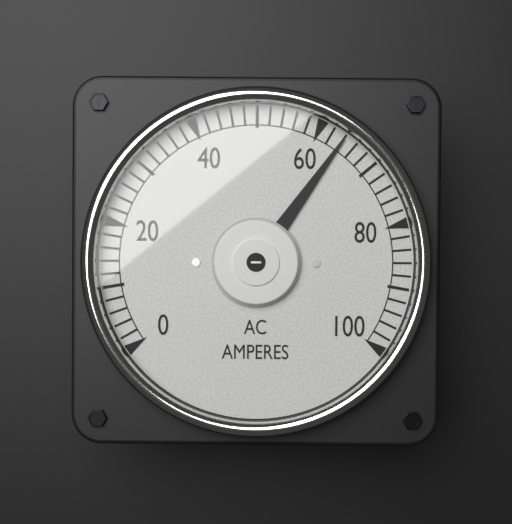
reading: 64 A
